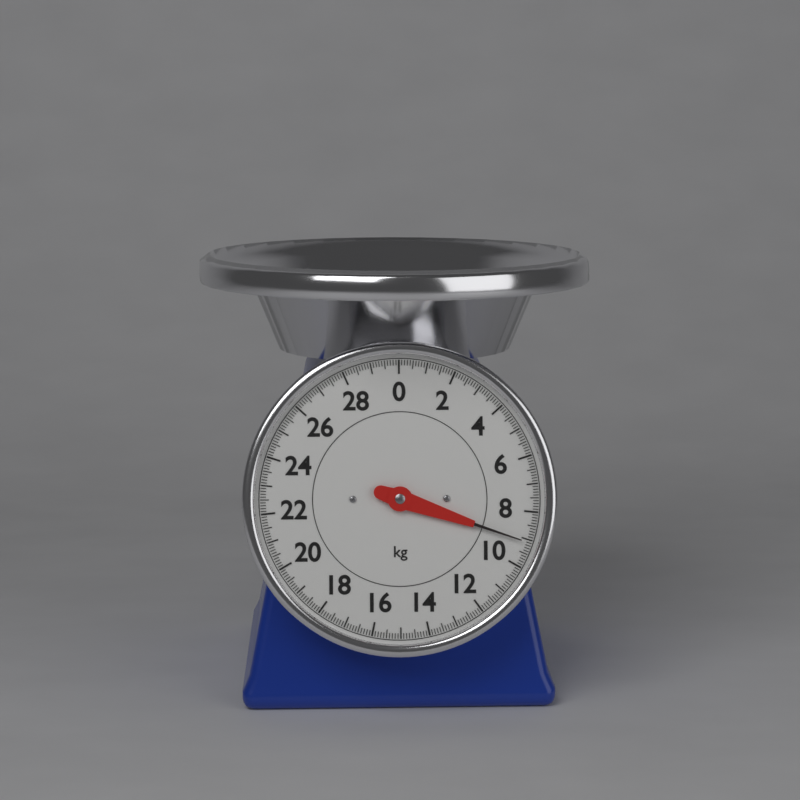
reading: 9.1 kg
